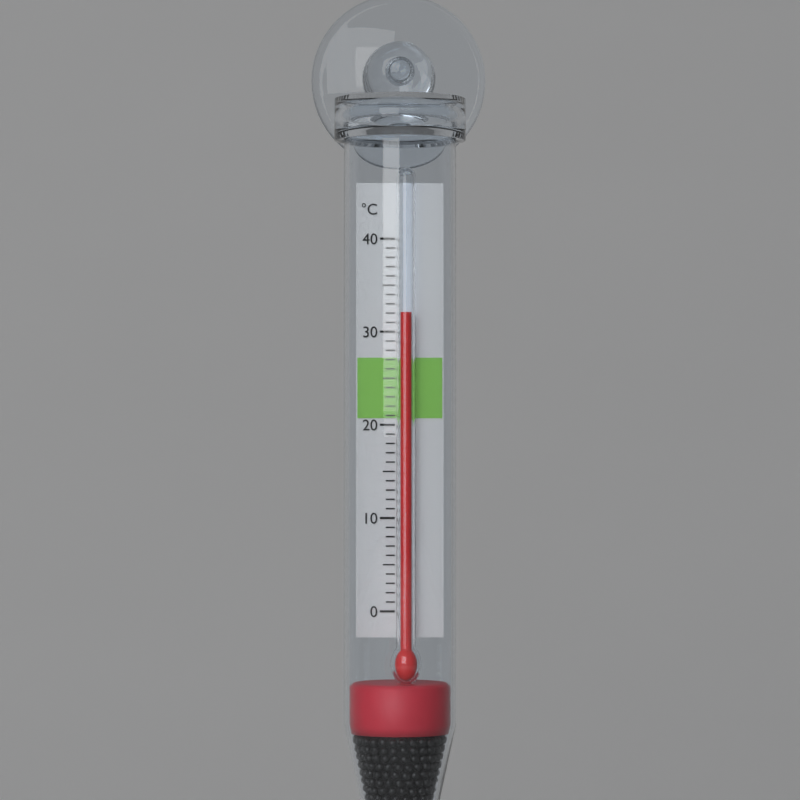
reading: 32 °C
